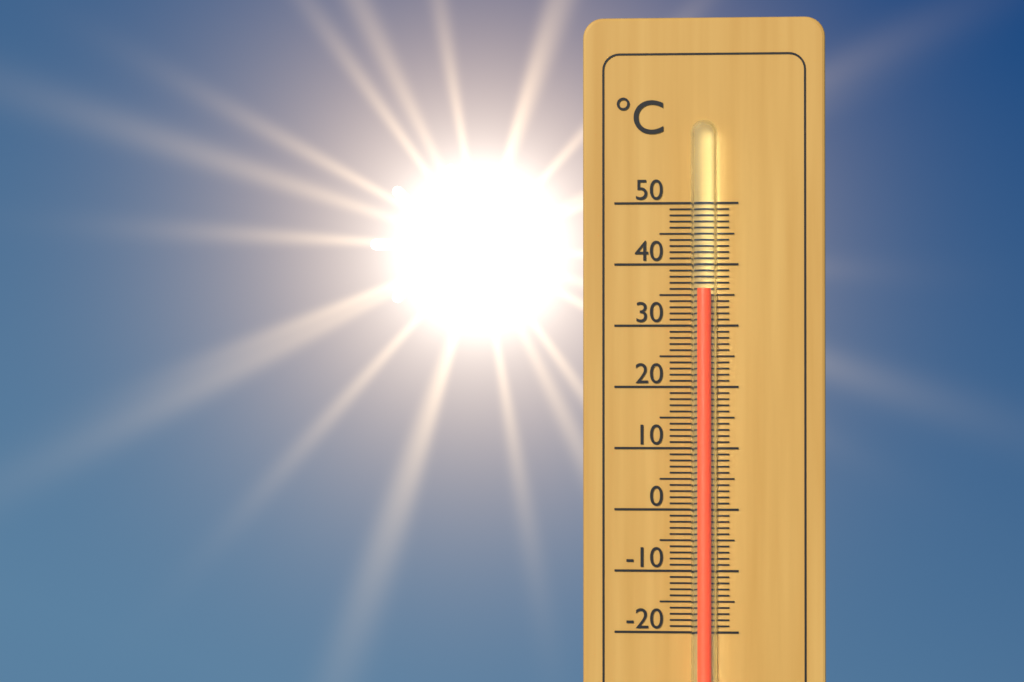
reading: 36 °C
